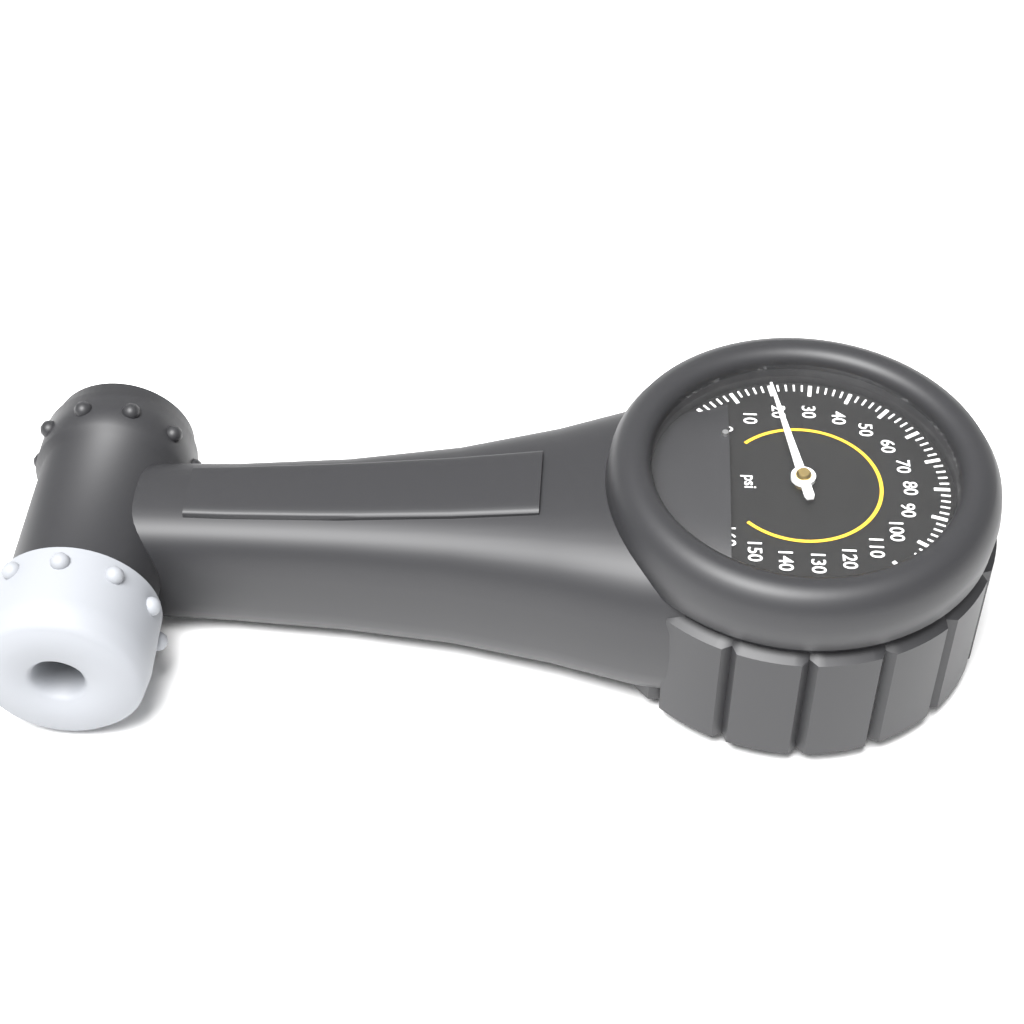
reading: 20 psi
